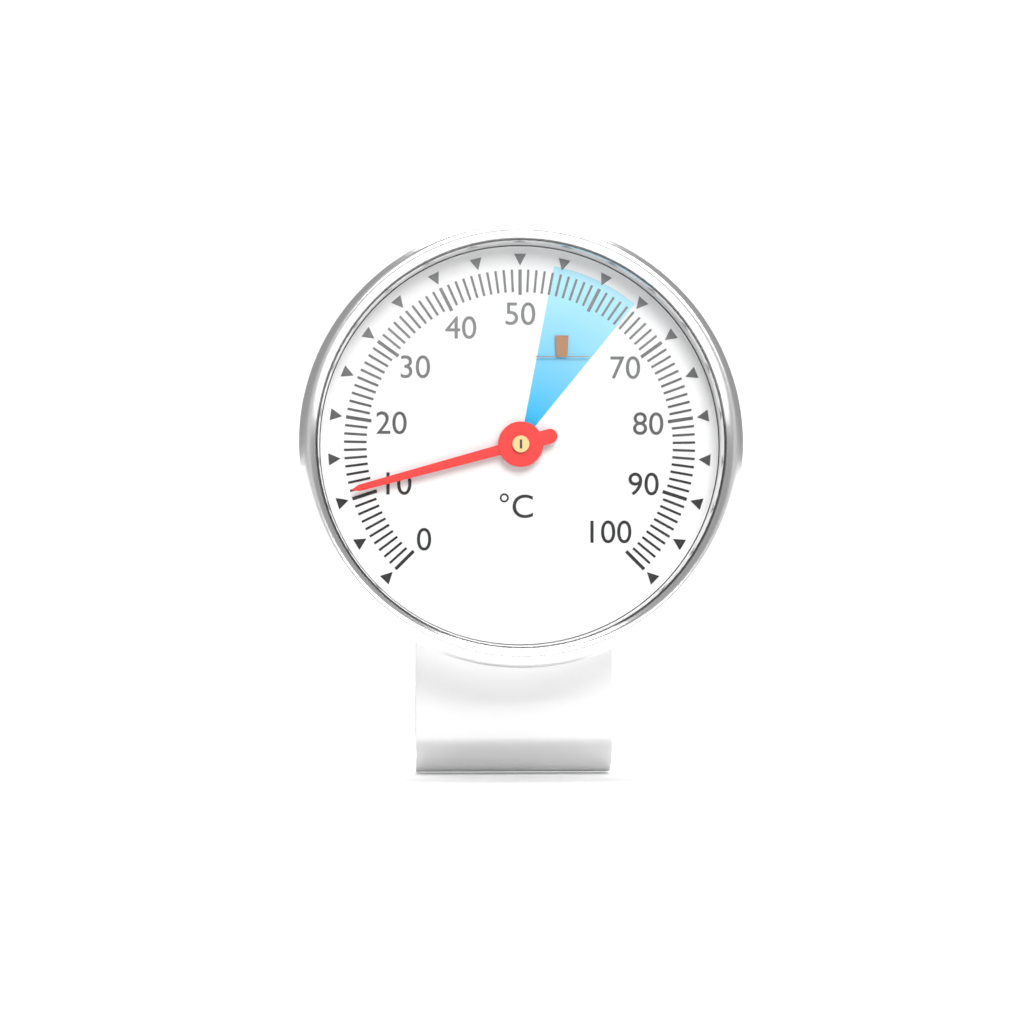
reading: 11 °C
